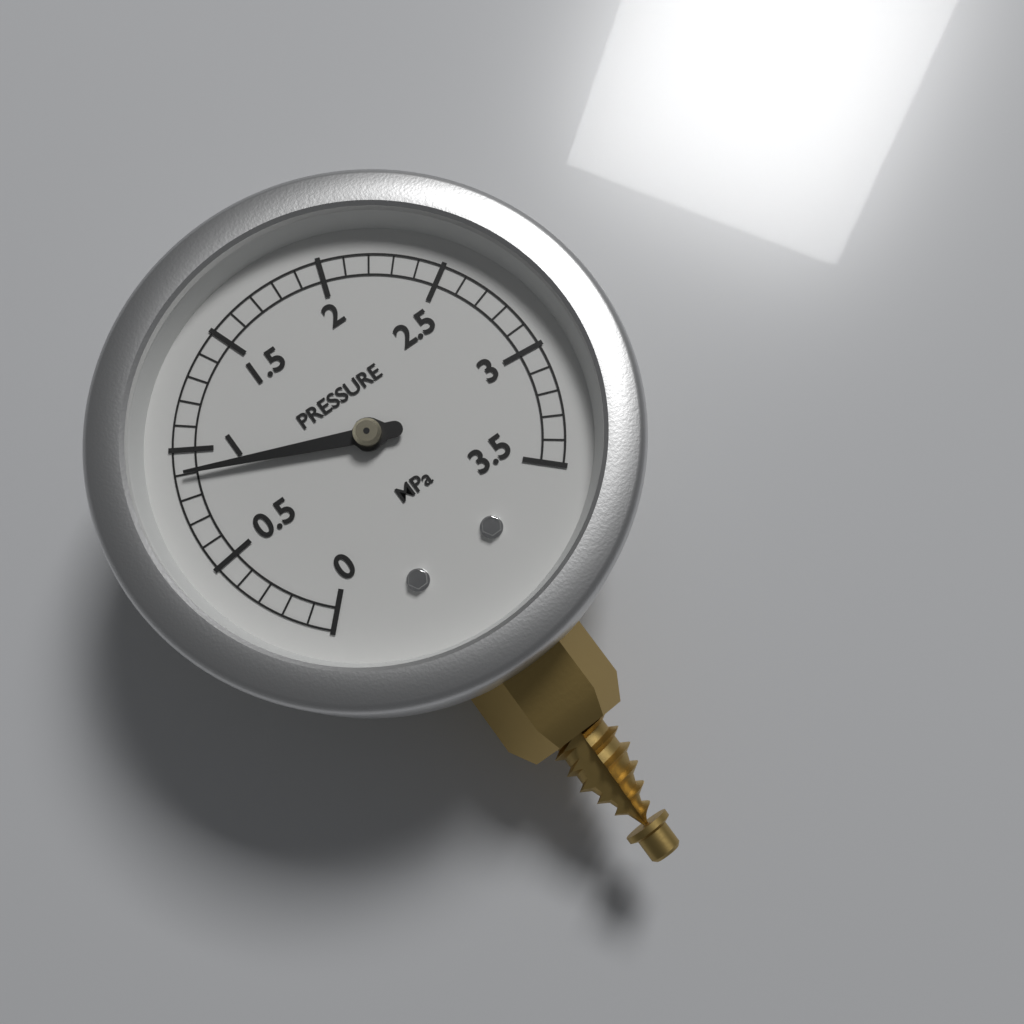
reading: 0.9 MPa
